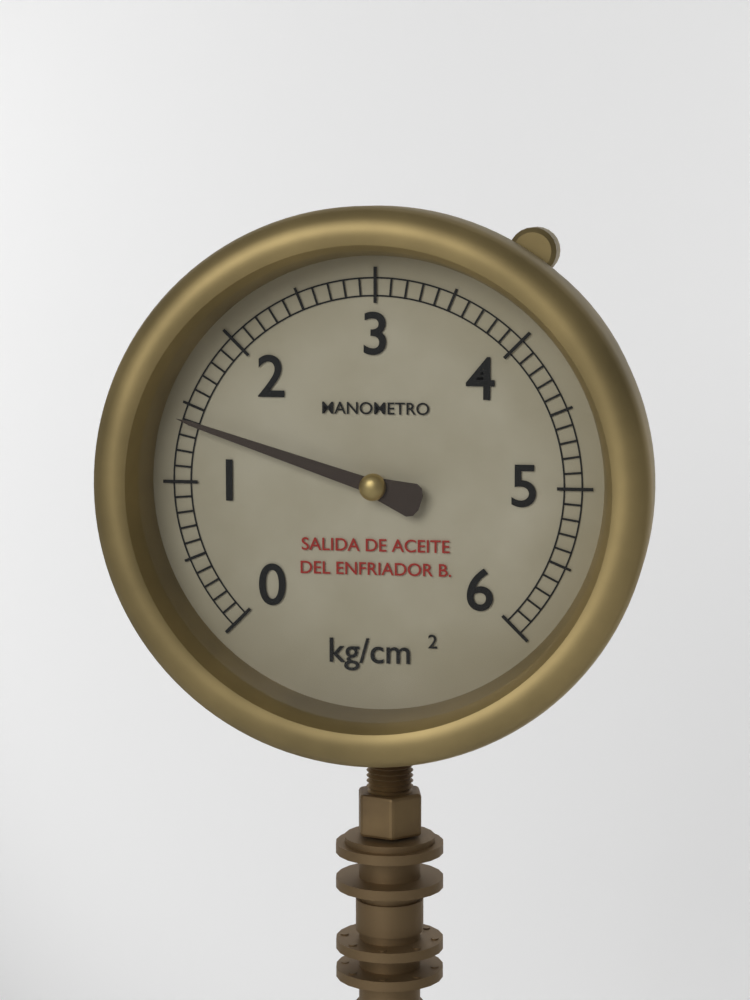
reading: 1.4 kg/cm²
